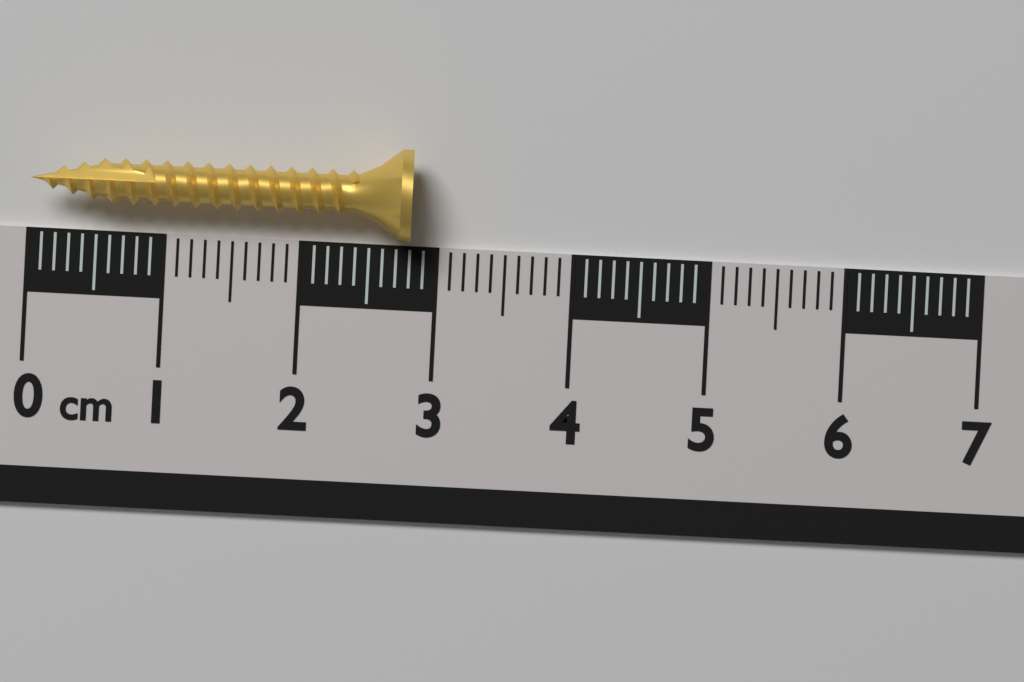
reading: 2.8 cm
